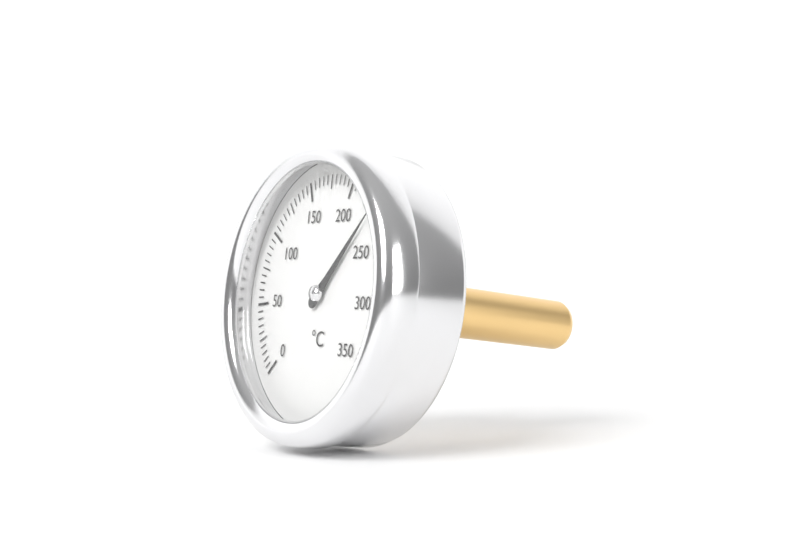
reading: 230 °C
